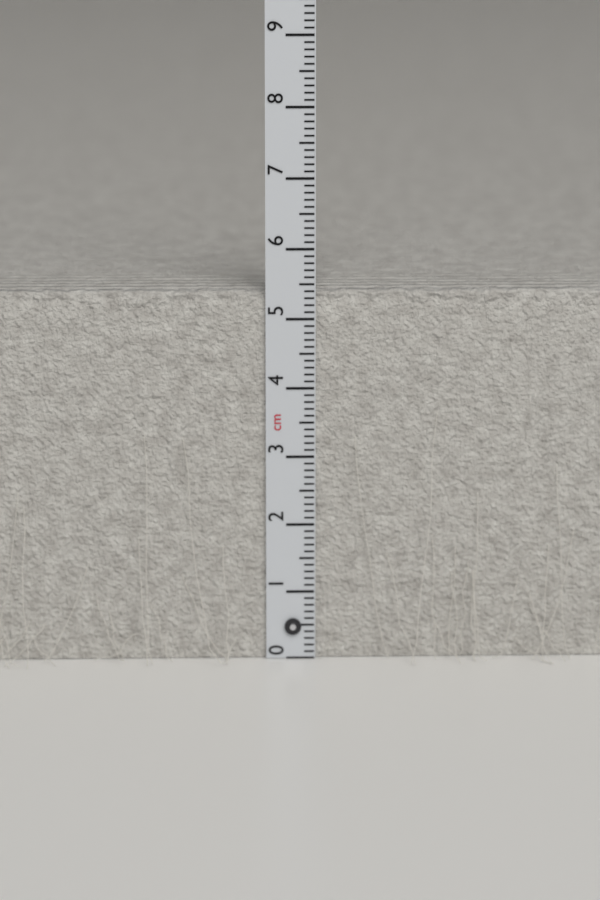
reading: 5.4 cm
